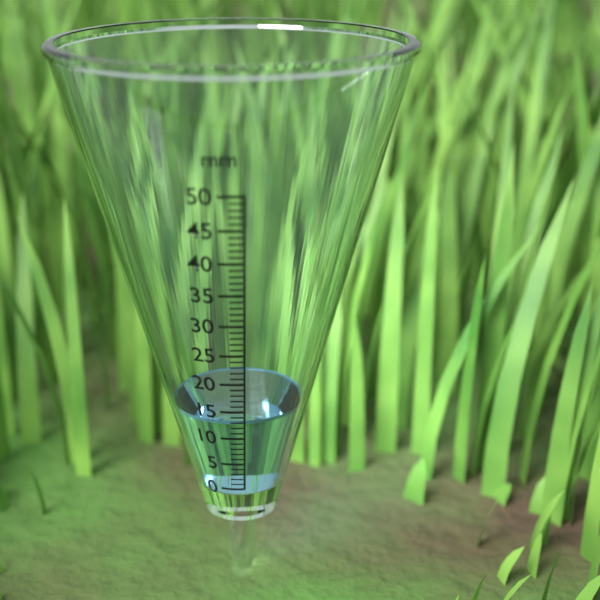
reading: 13 mm
